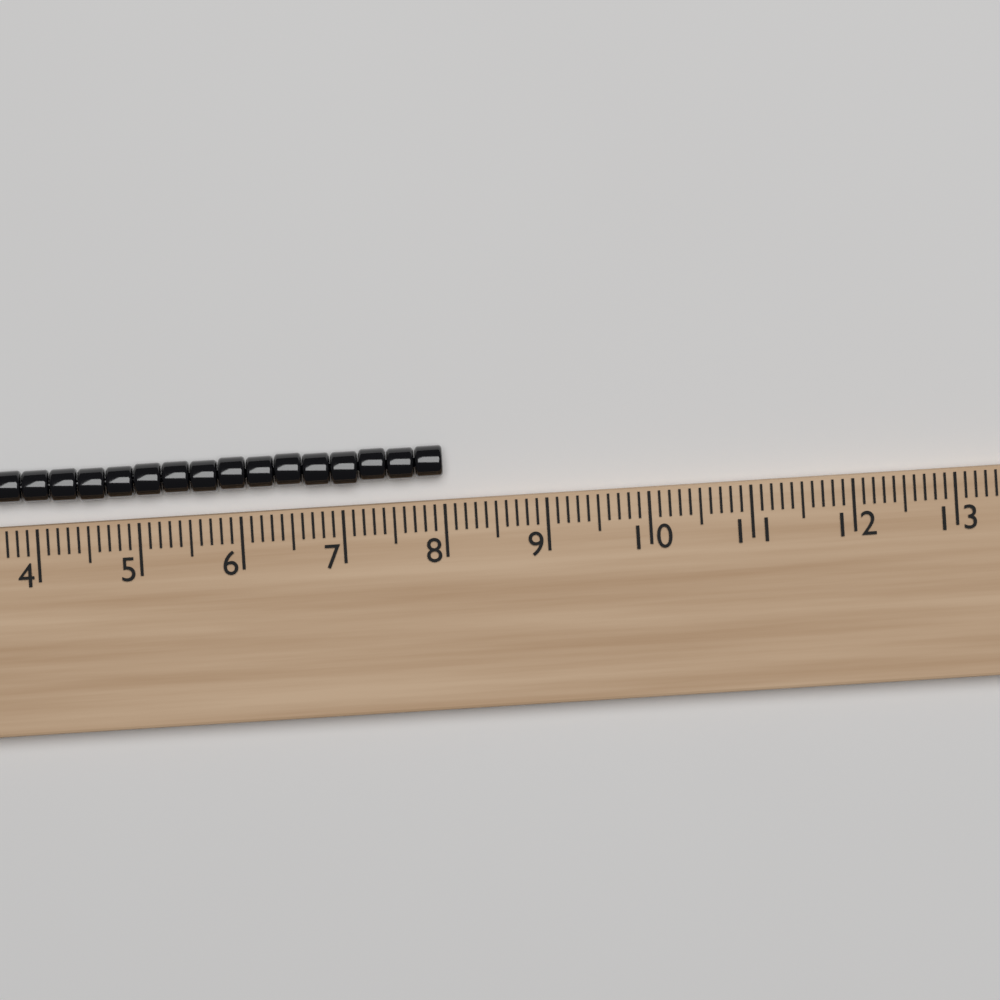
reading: 8.0 (no unit)
